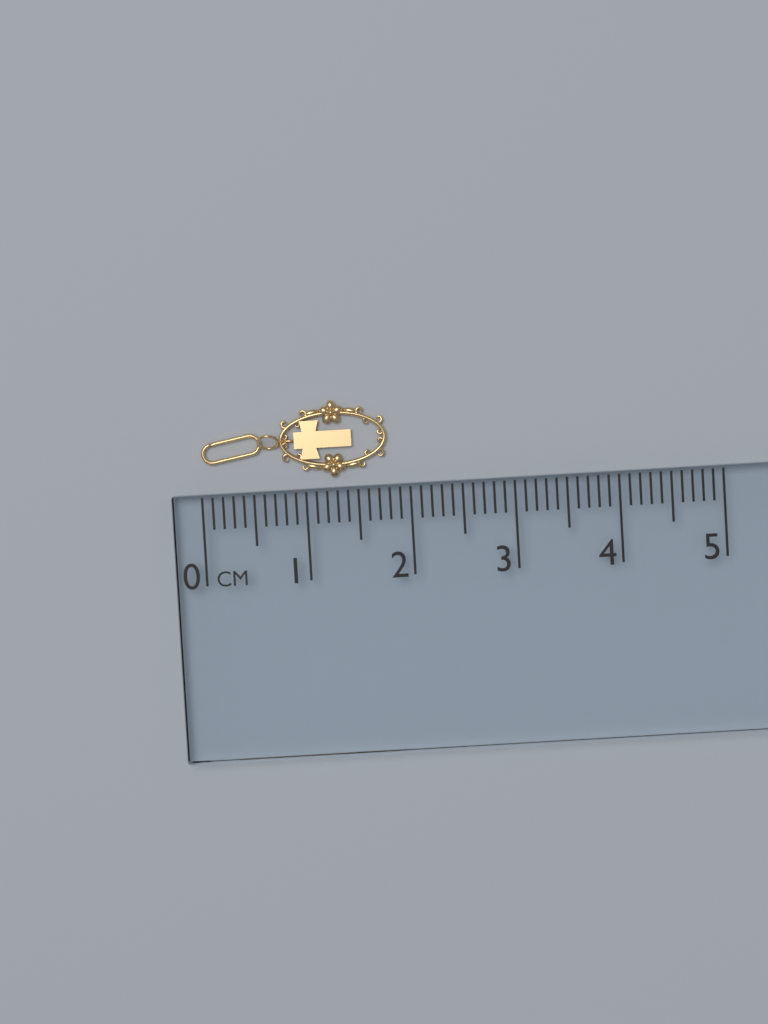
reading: 1.8 cm
